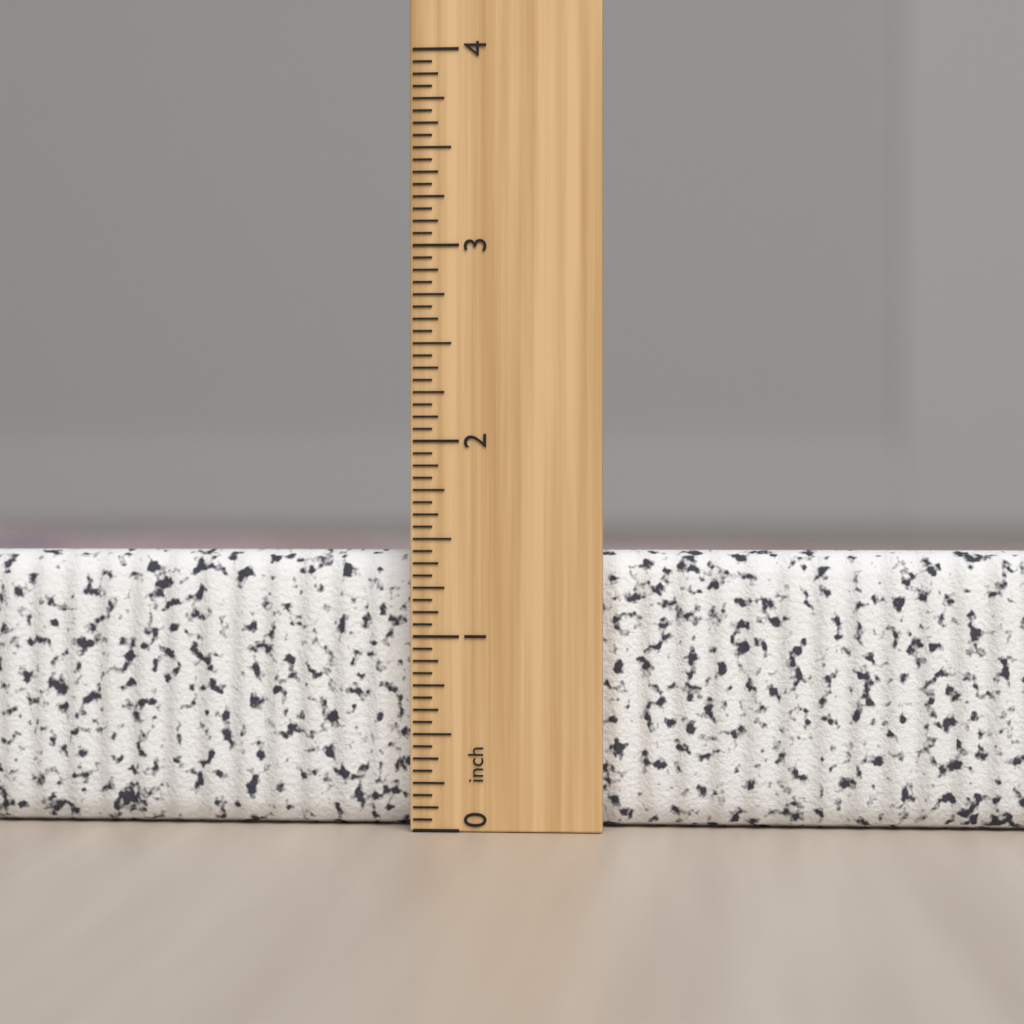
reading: 1.4375 inch
